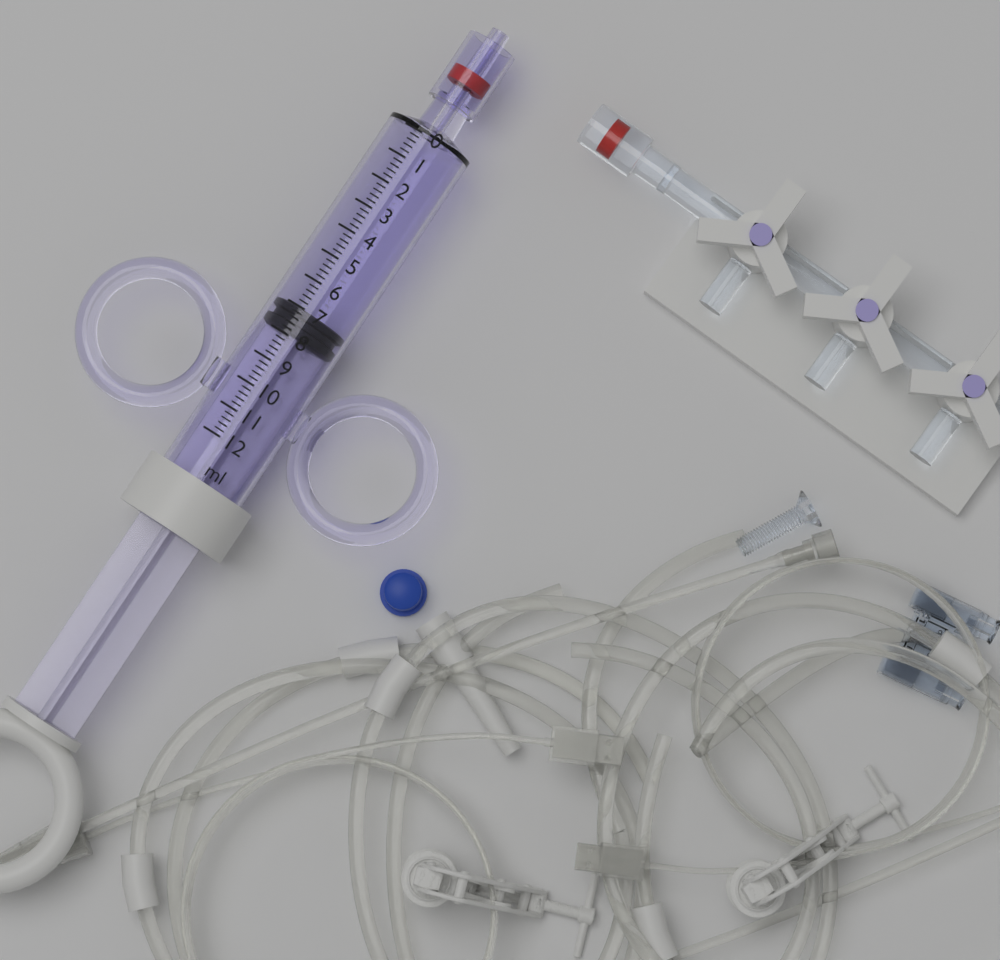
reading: 7.0 ml
